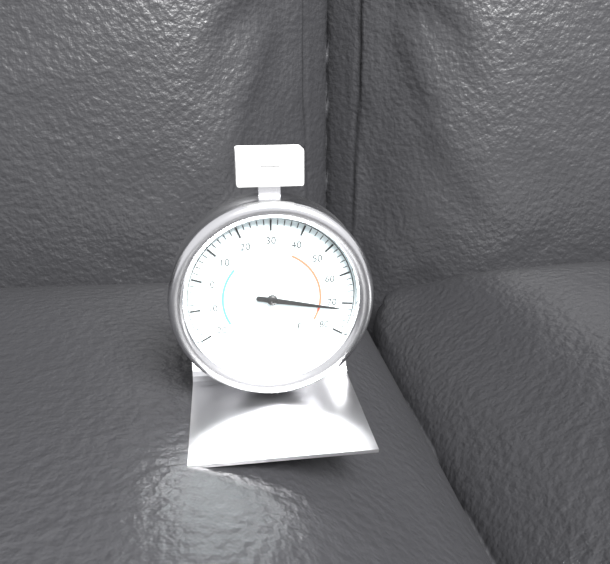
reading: 72 °F
